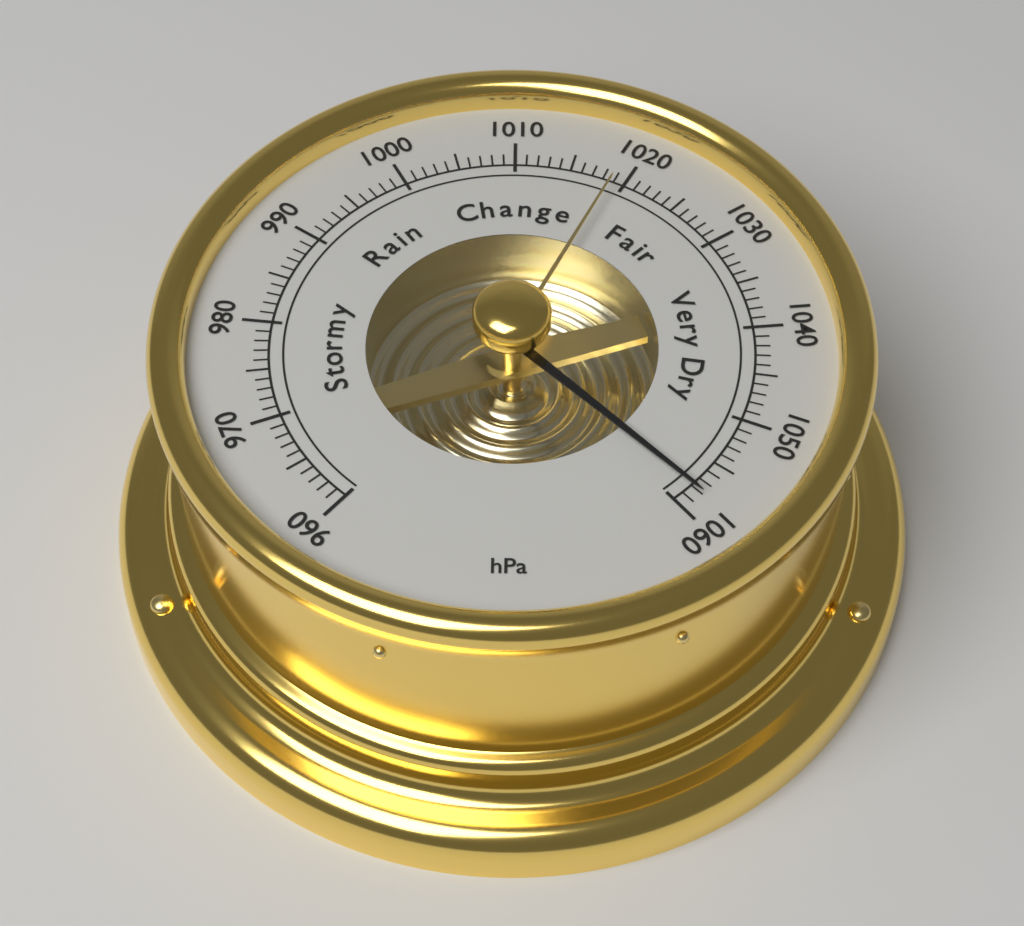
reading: 1058 hPa
